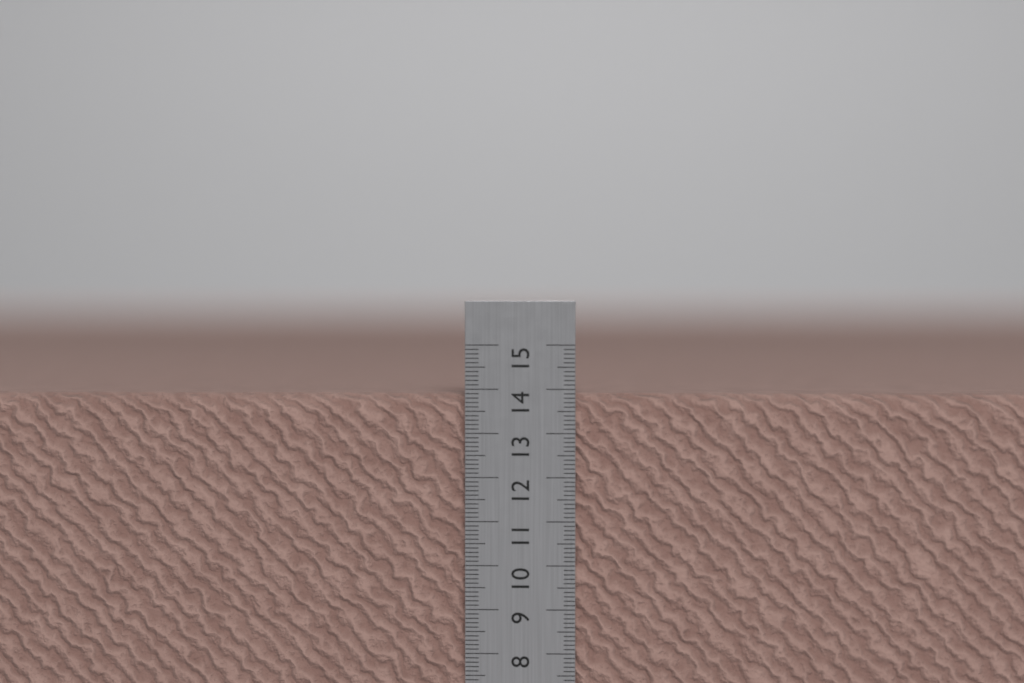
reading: 13.9 cm
